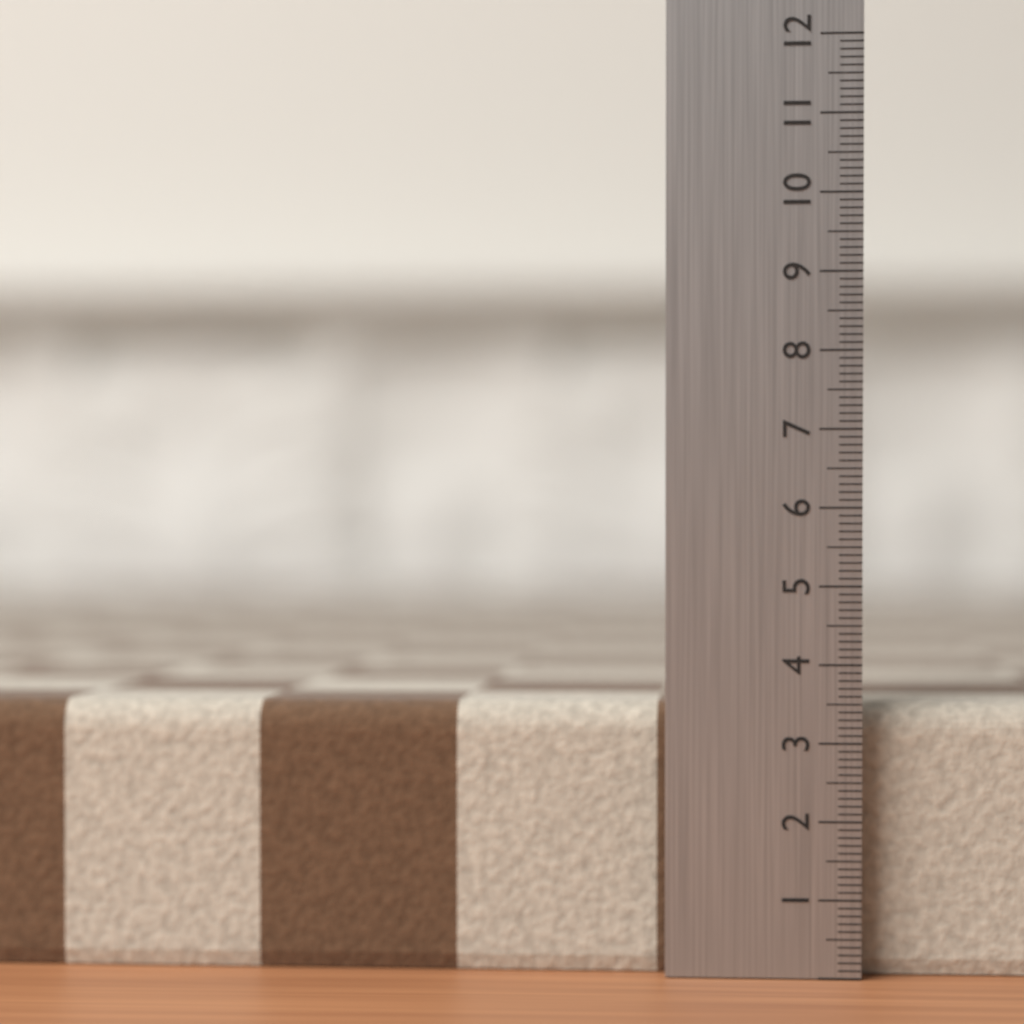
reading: 3.5 (no unit)
